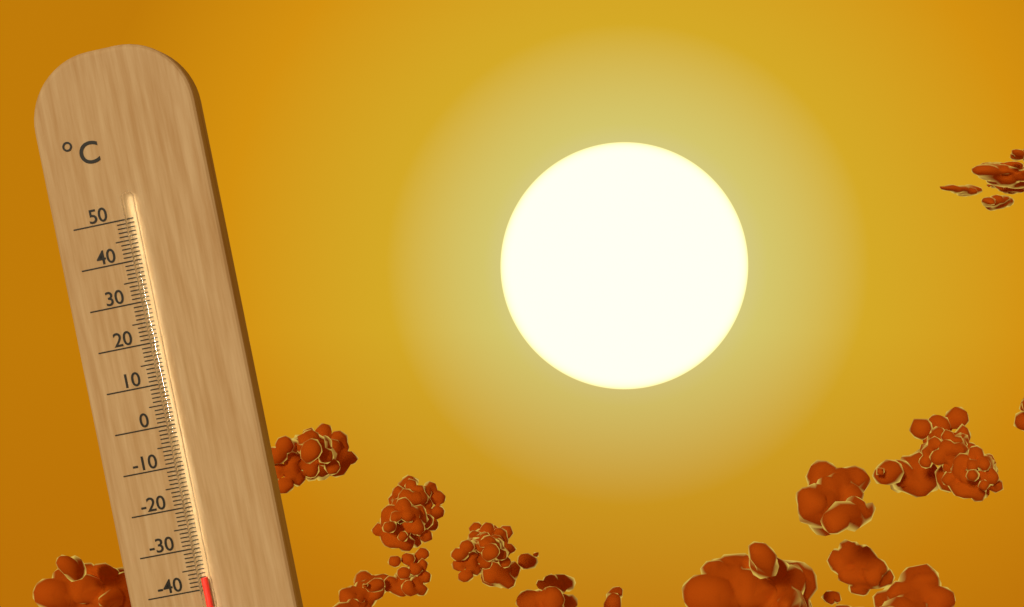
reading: -37 °C
